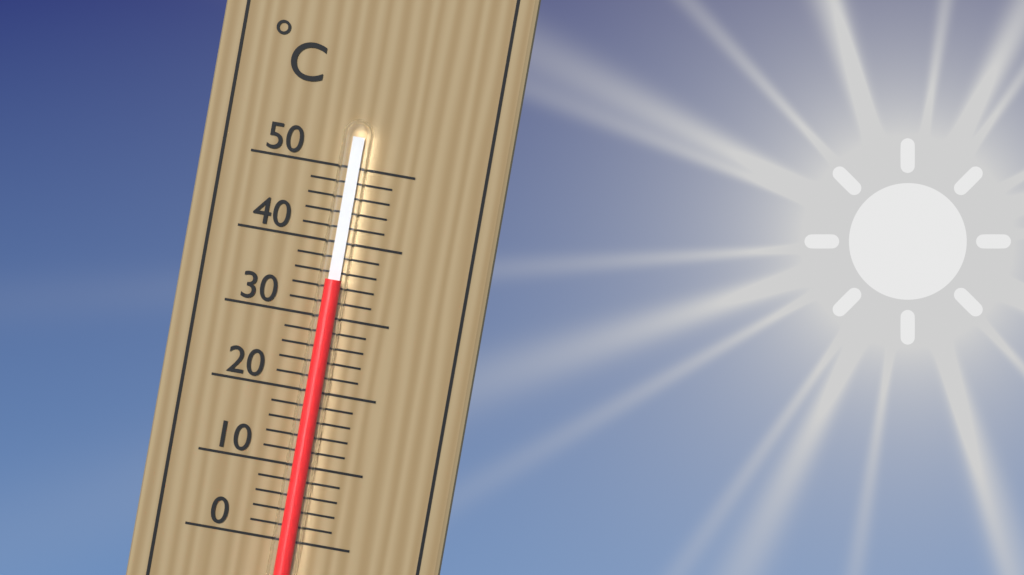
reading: 35 °C
